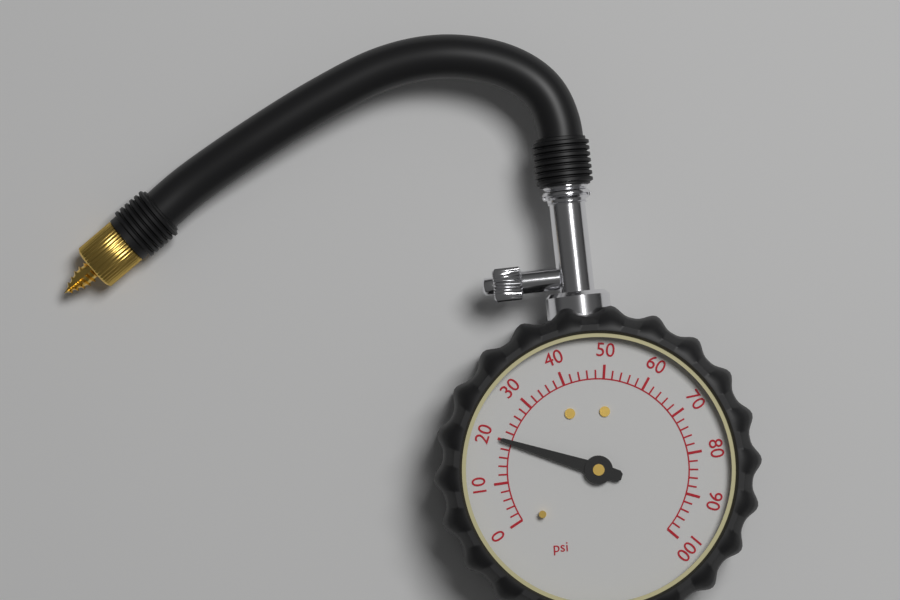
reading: 20 psi
